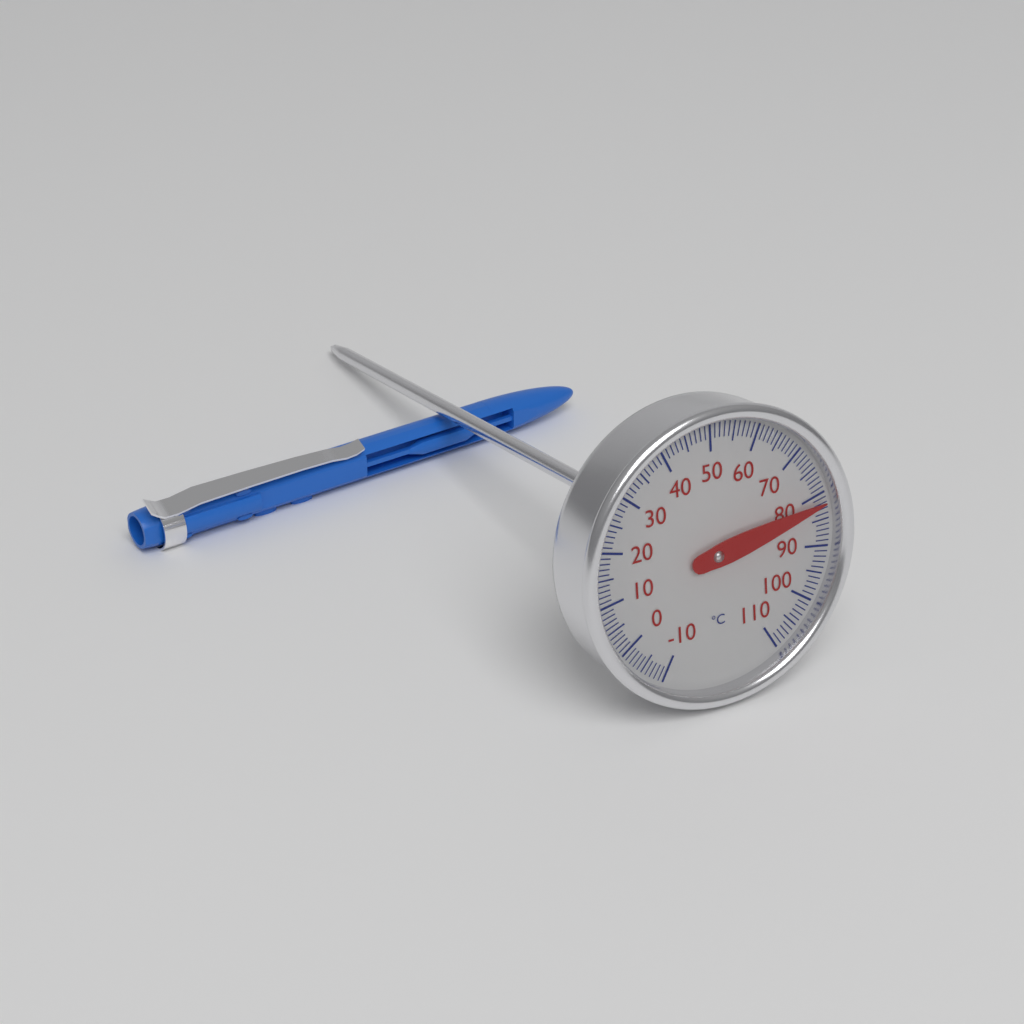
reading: 82 °C
